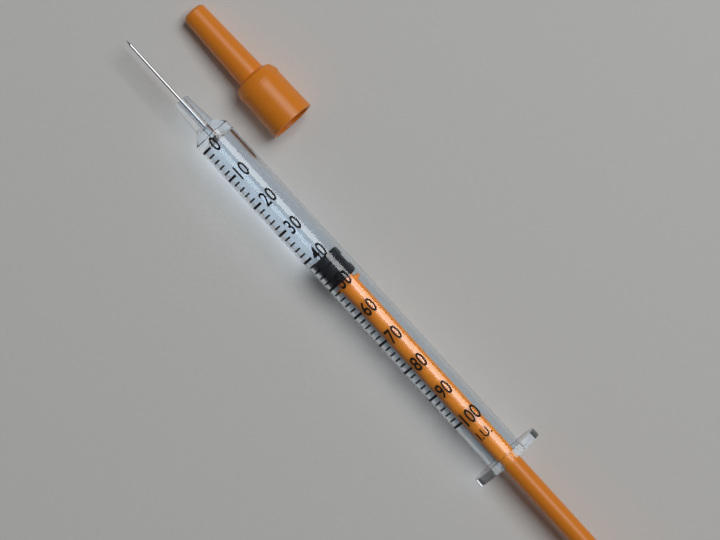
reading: 42 I.U.
